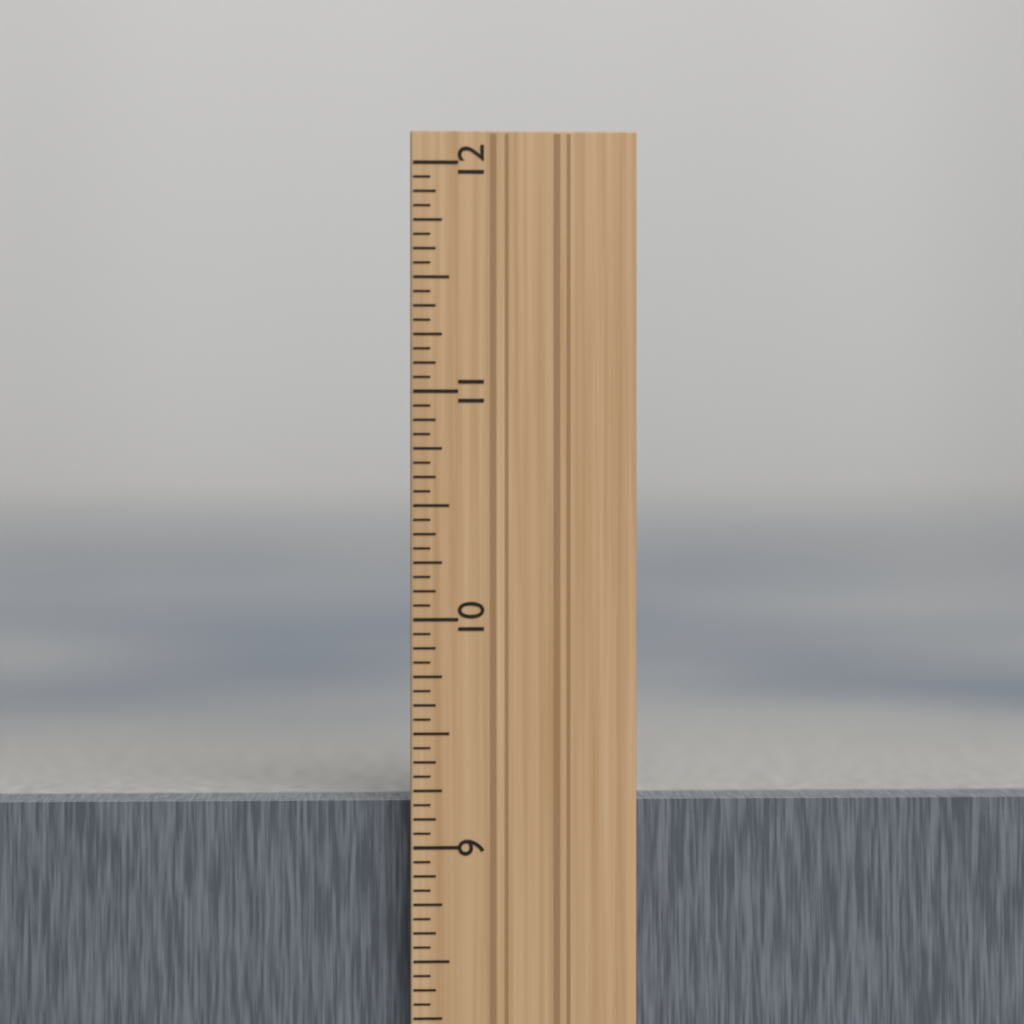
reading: 9.1875 in
